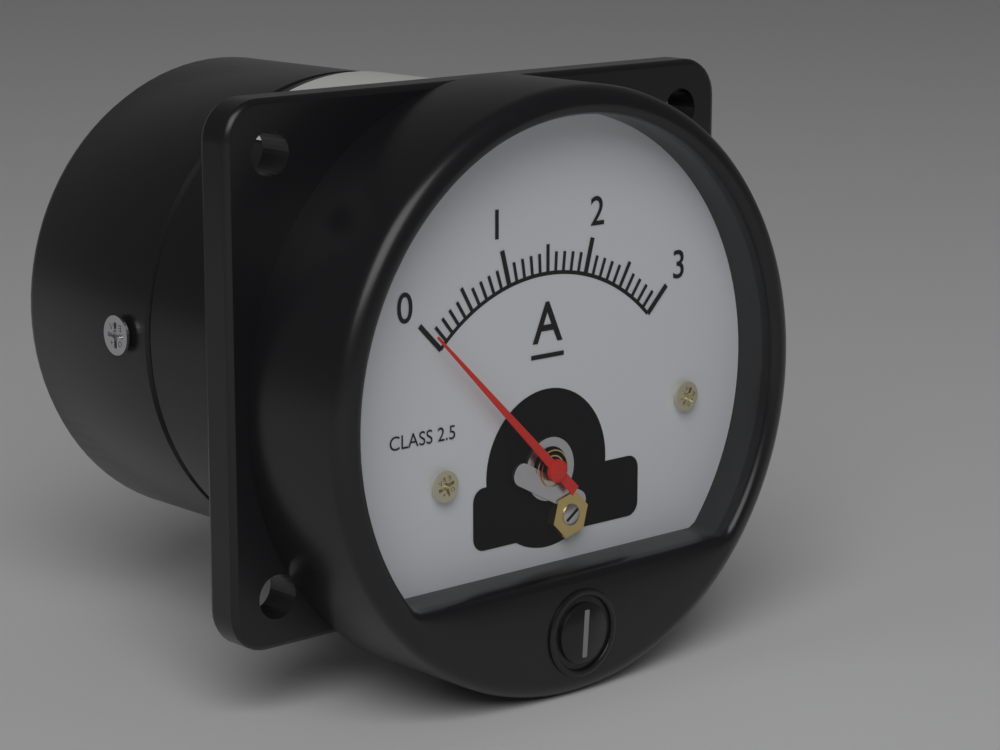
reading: 0.0 A
